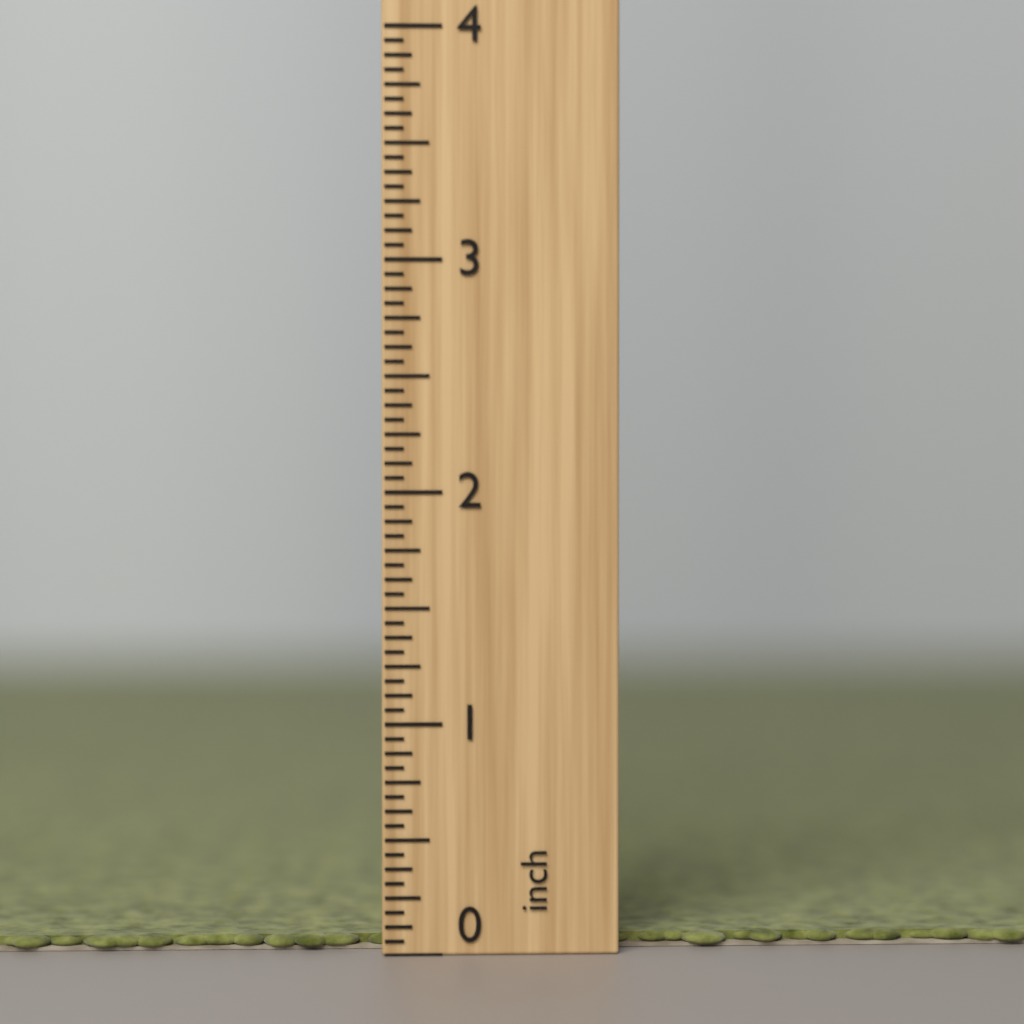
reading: 0.0625 inch
